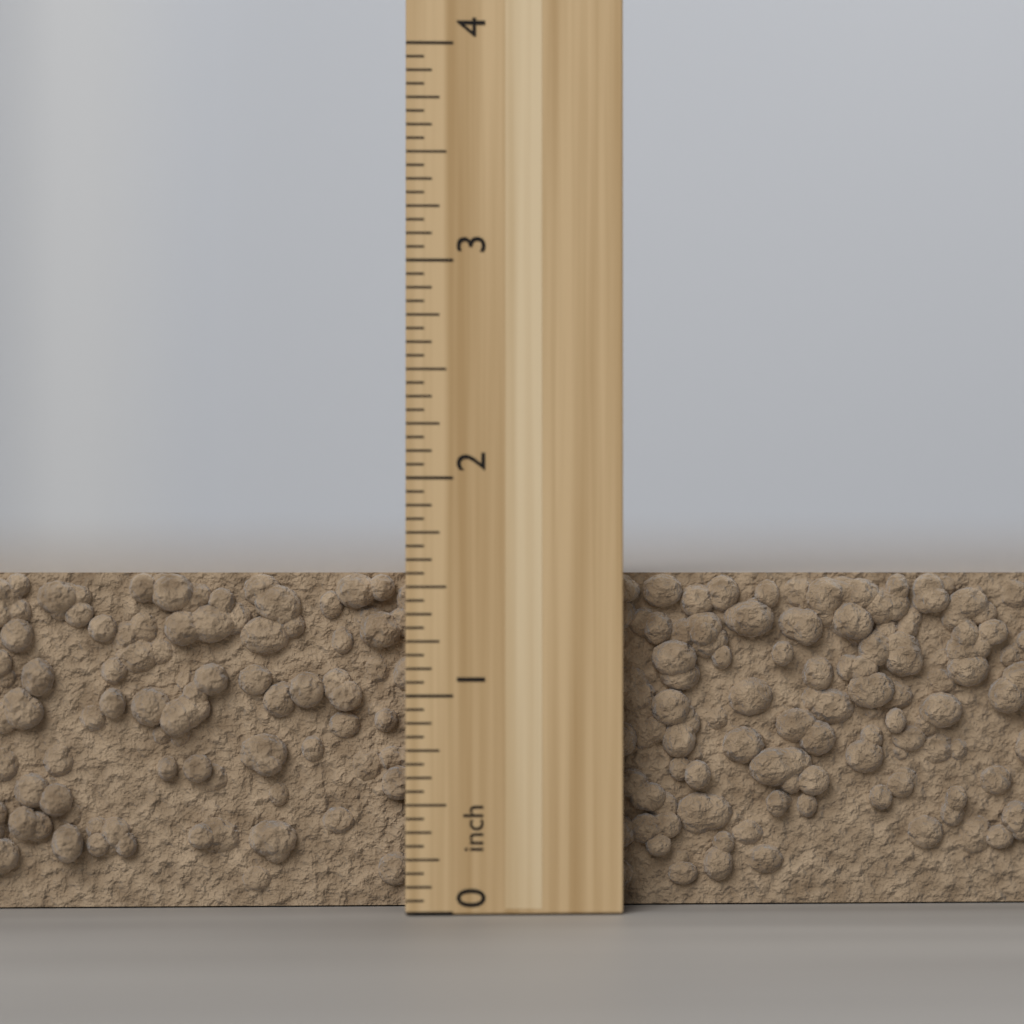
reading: 1.5625 inch
